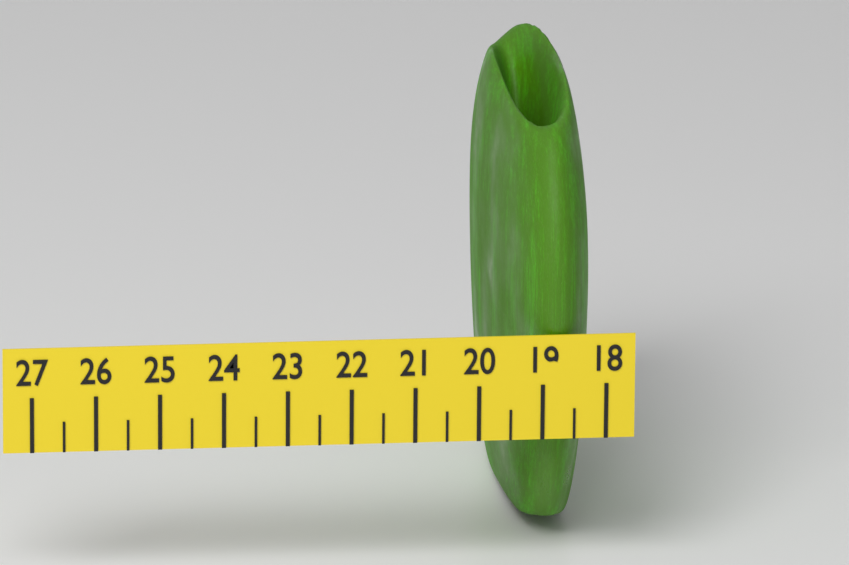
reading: 19.5 (no unit)
